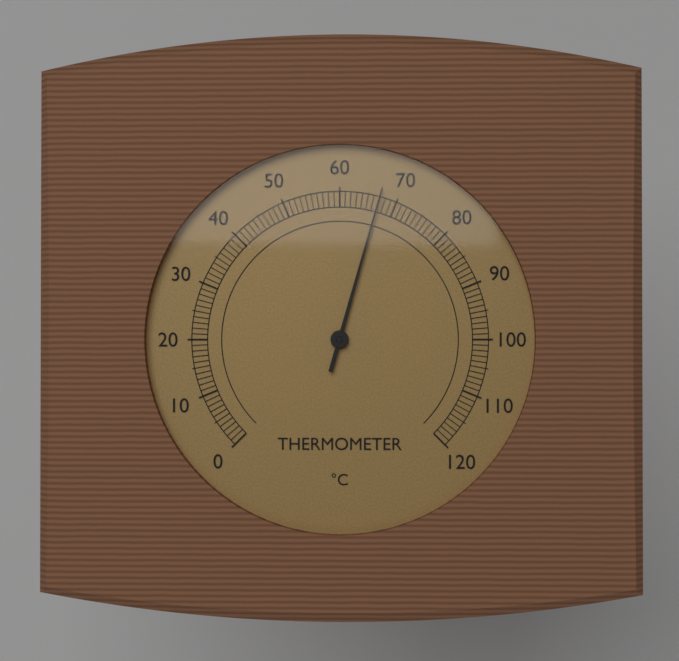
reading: 67 °C
